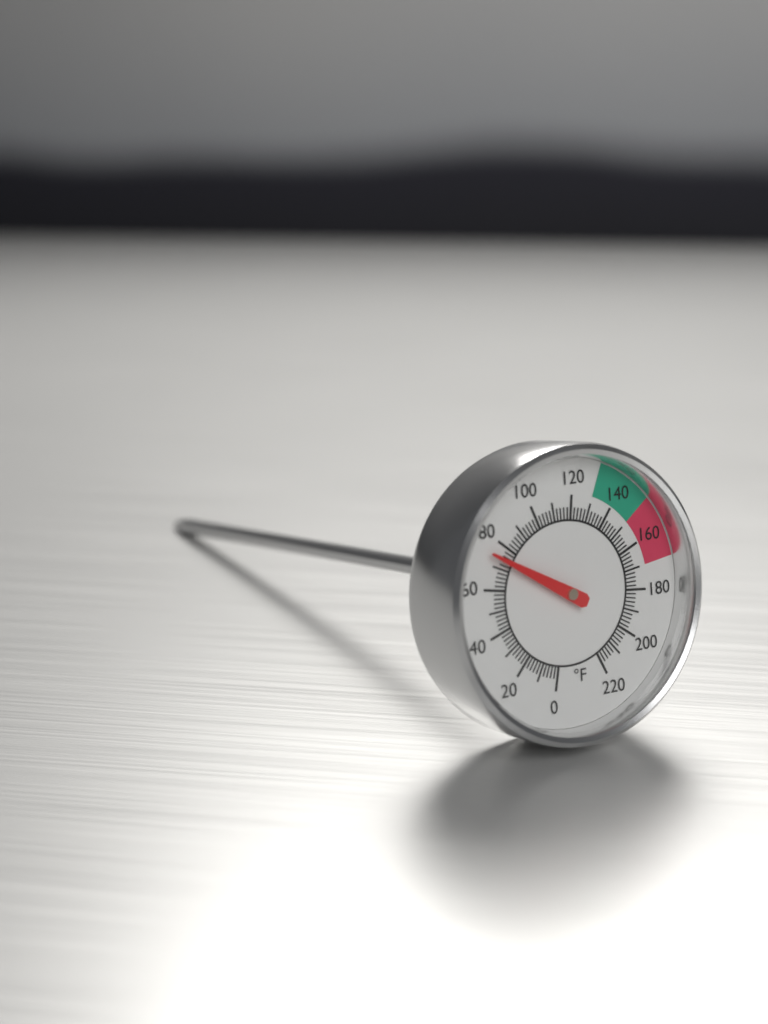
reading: 74 °F
